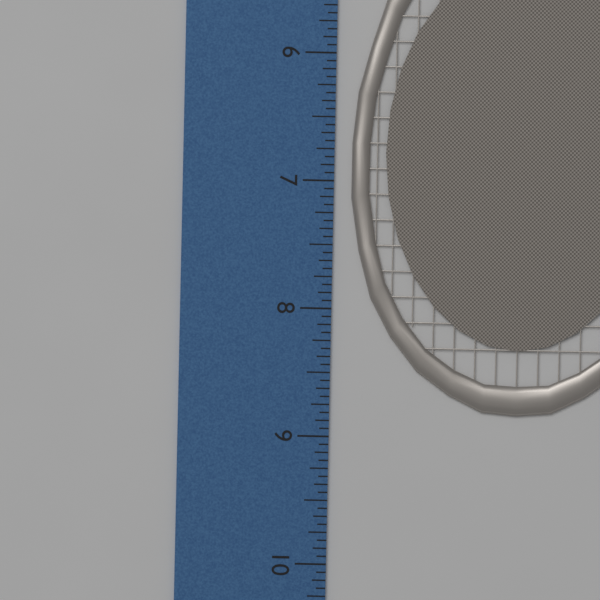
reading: 8.8125 inch
